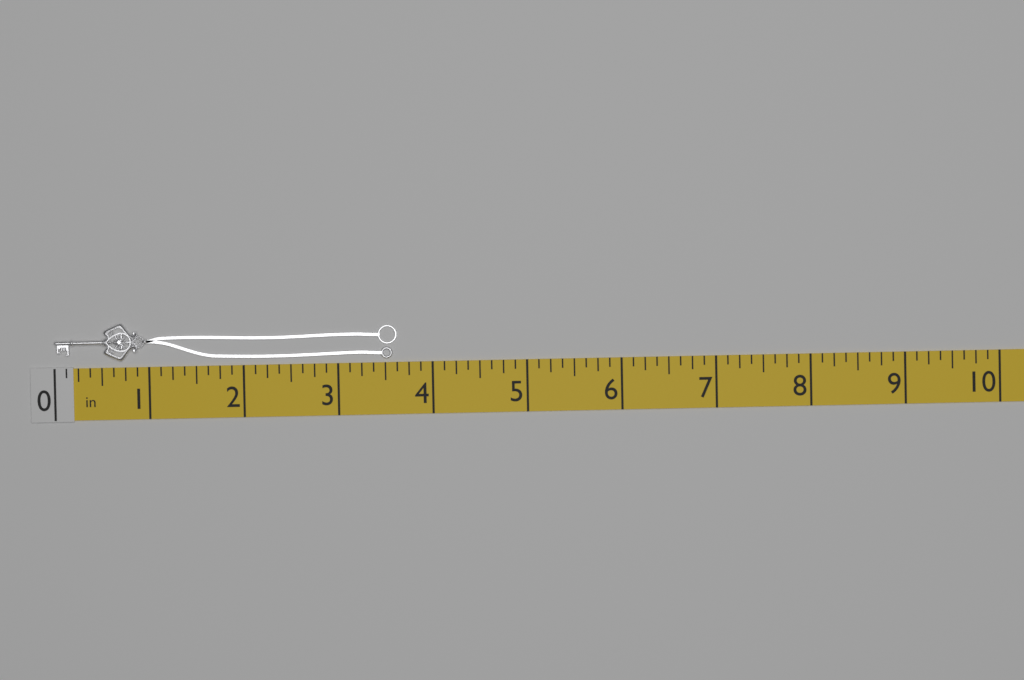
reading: 3.625 in
